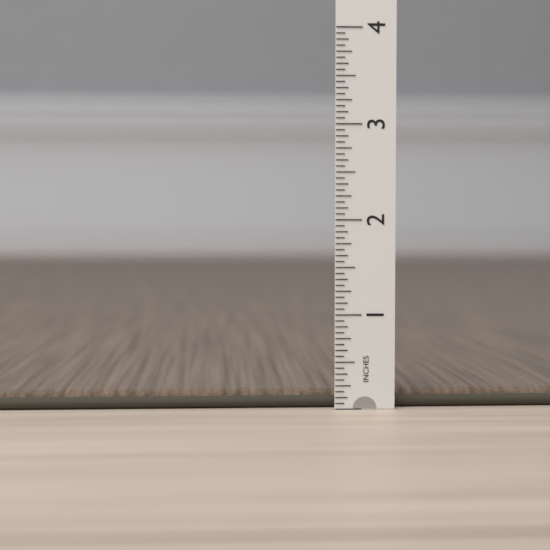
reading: 0.1875 in
